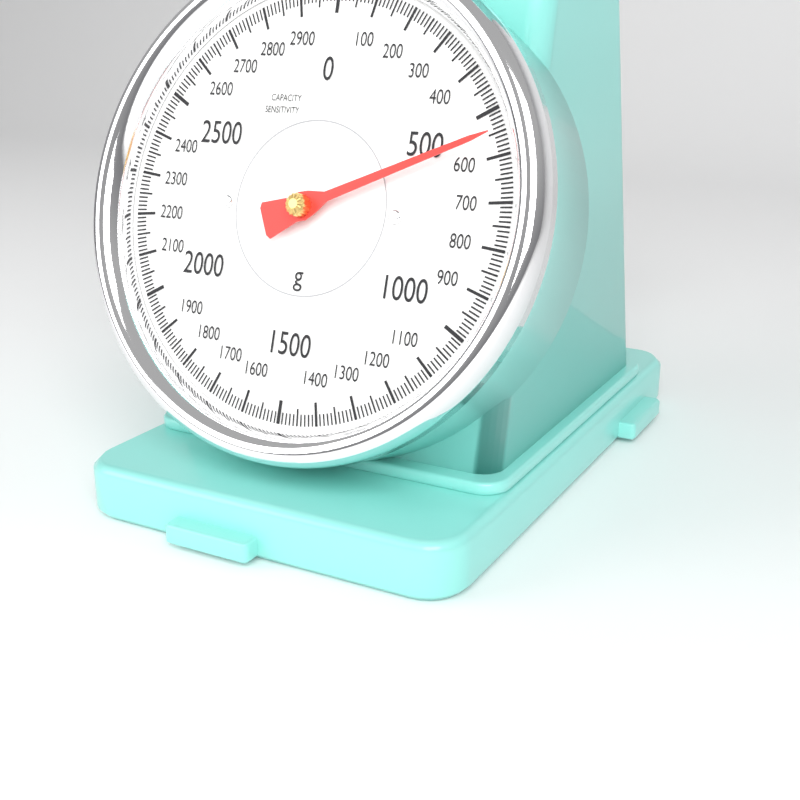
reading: 550 g
